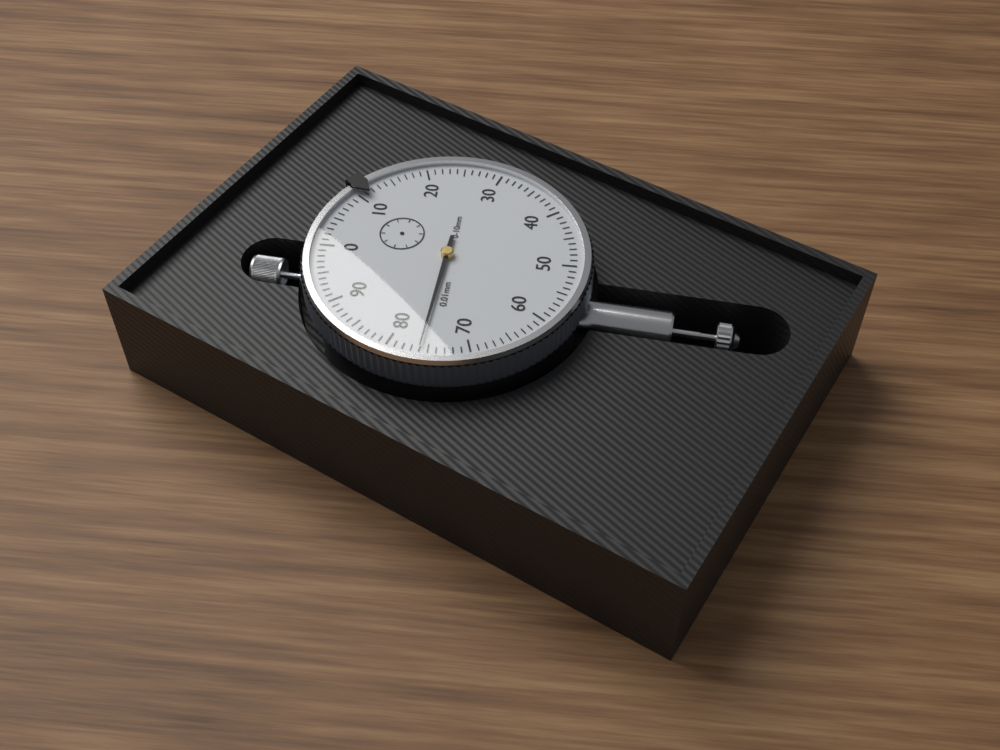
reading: 0.76 mm
